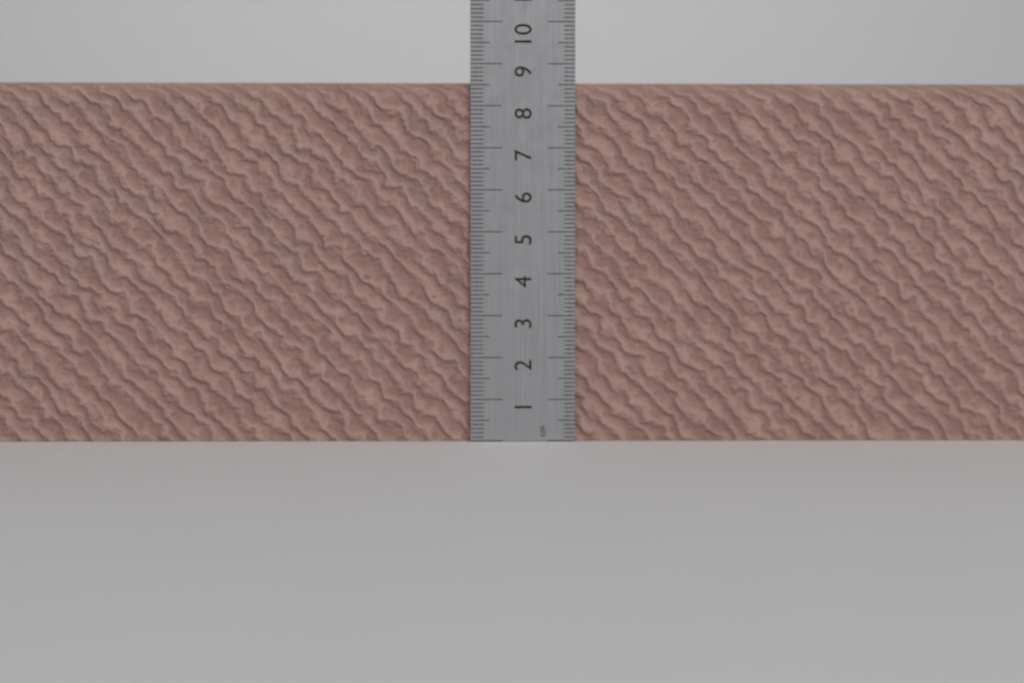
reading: 8.6 cm
